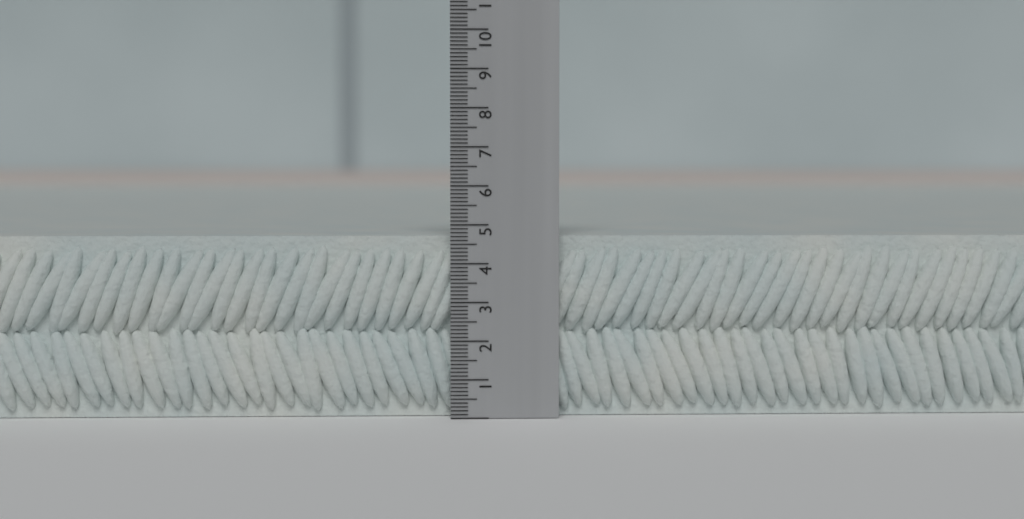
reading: 4.7 (no unit)
